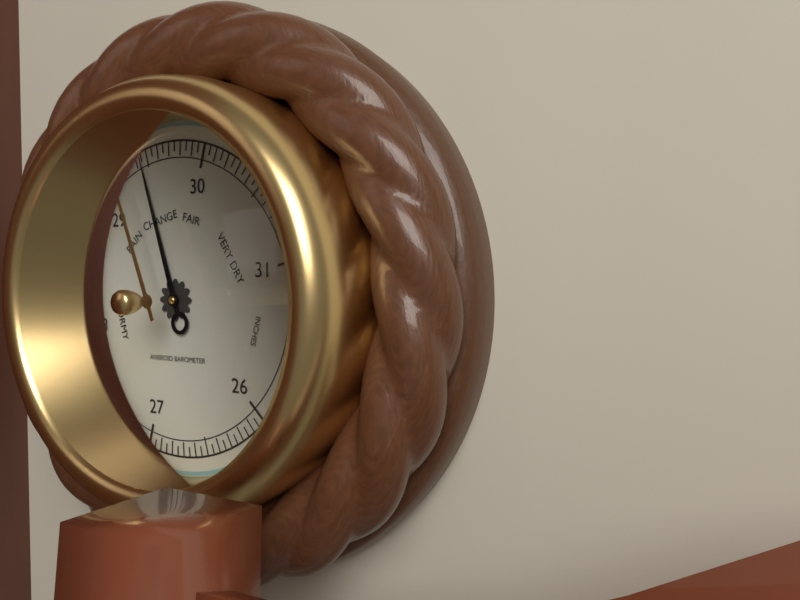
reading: 29.45 inHg
